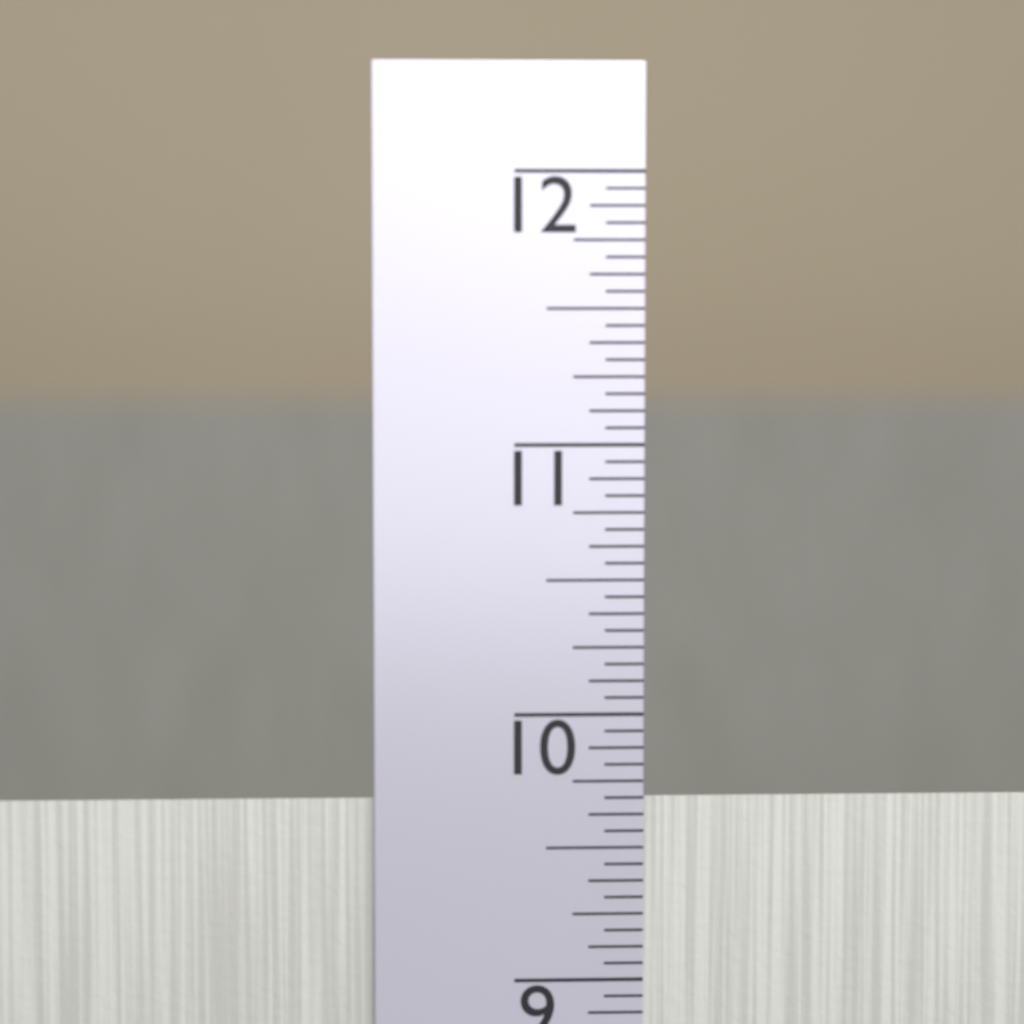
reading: 9.6875 in
